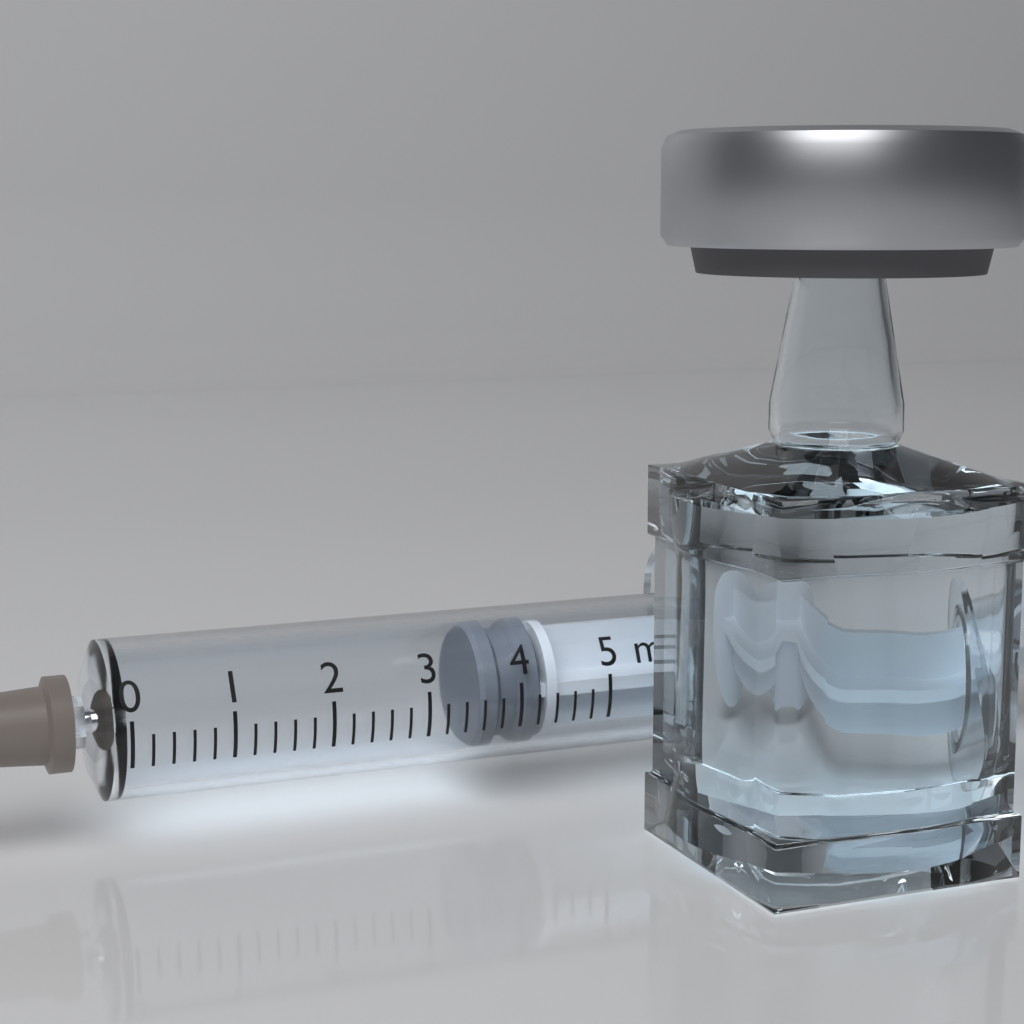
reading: 3.6 ml
